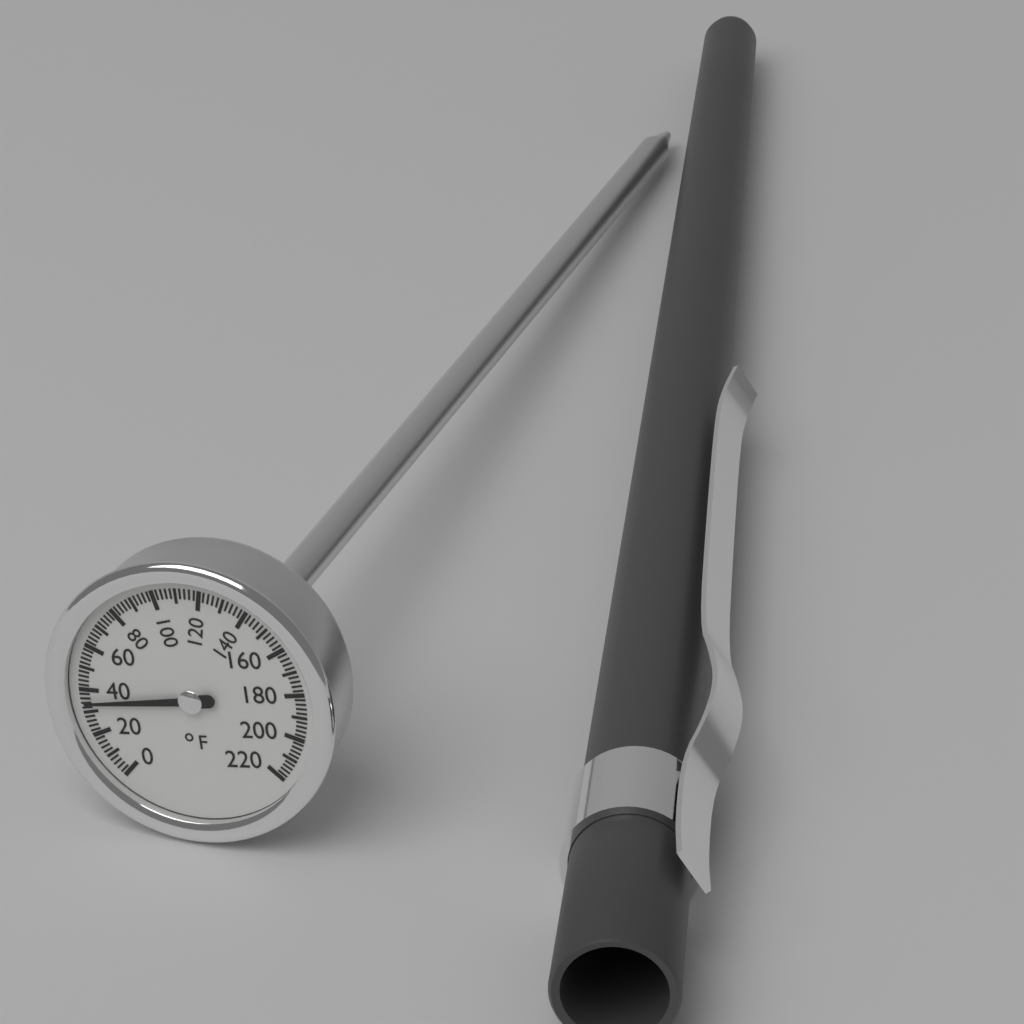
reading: 34 °F
